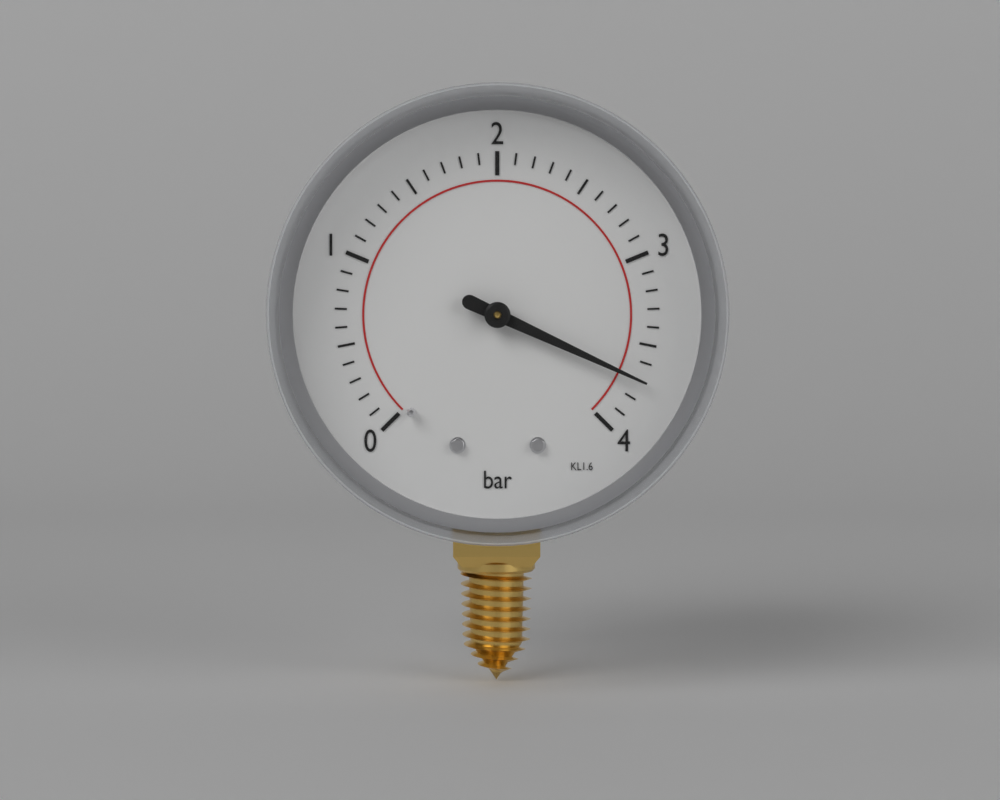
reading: 3.7 bar
